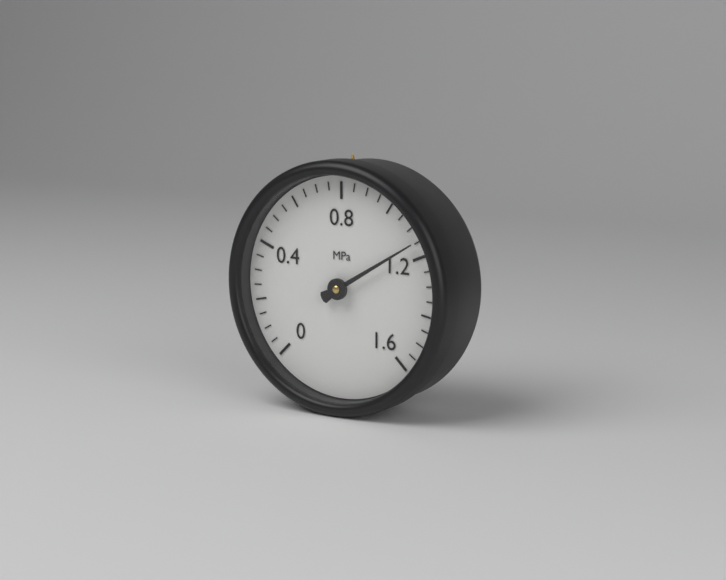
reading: 1.15 MPa
